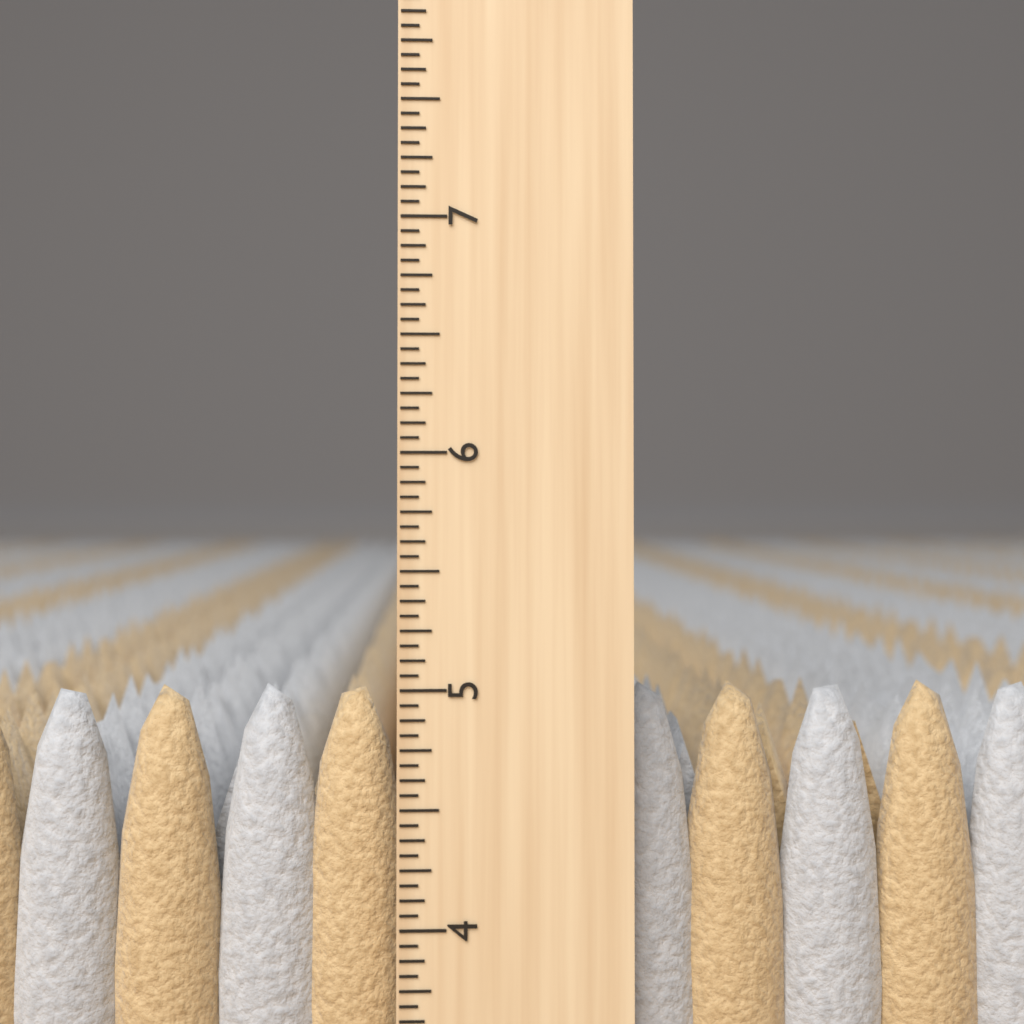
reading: 5.0000 inch
